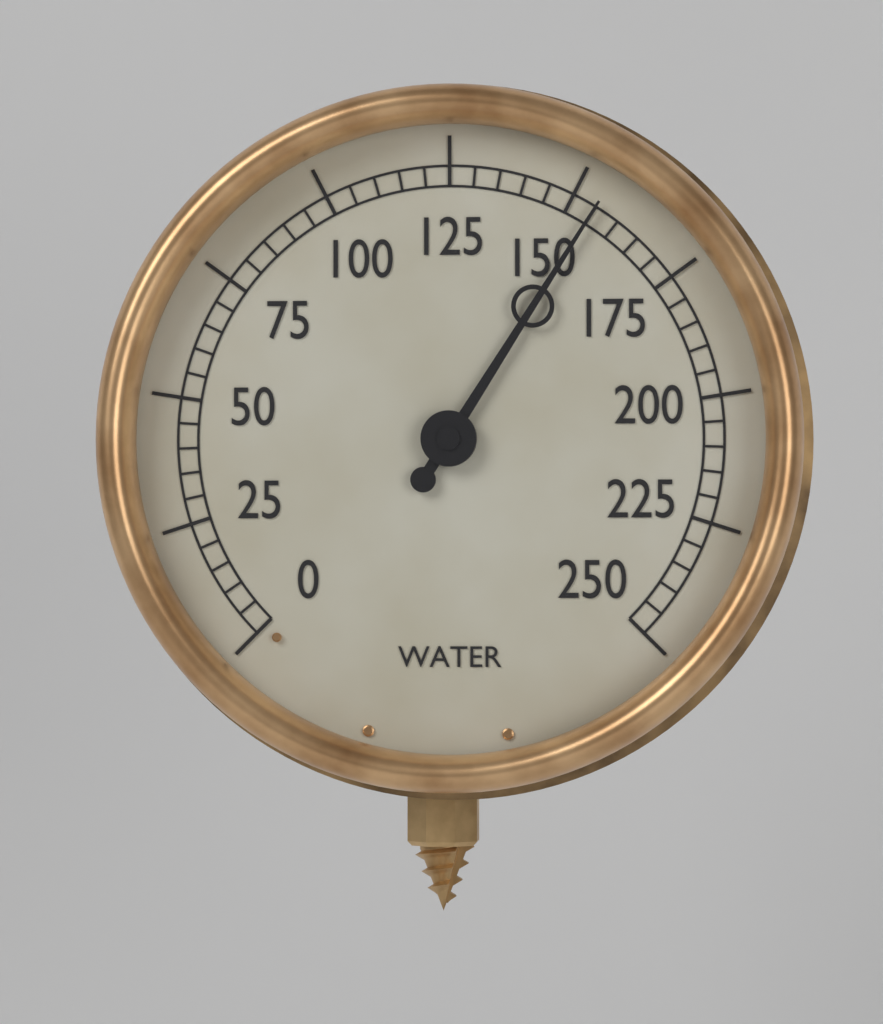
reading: 155 (no unit)
